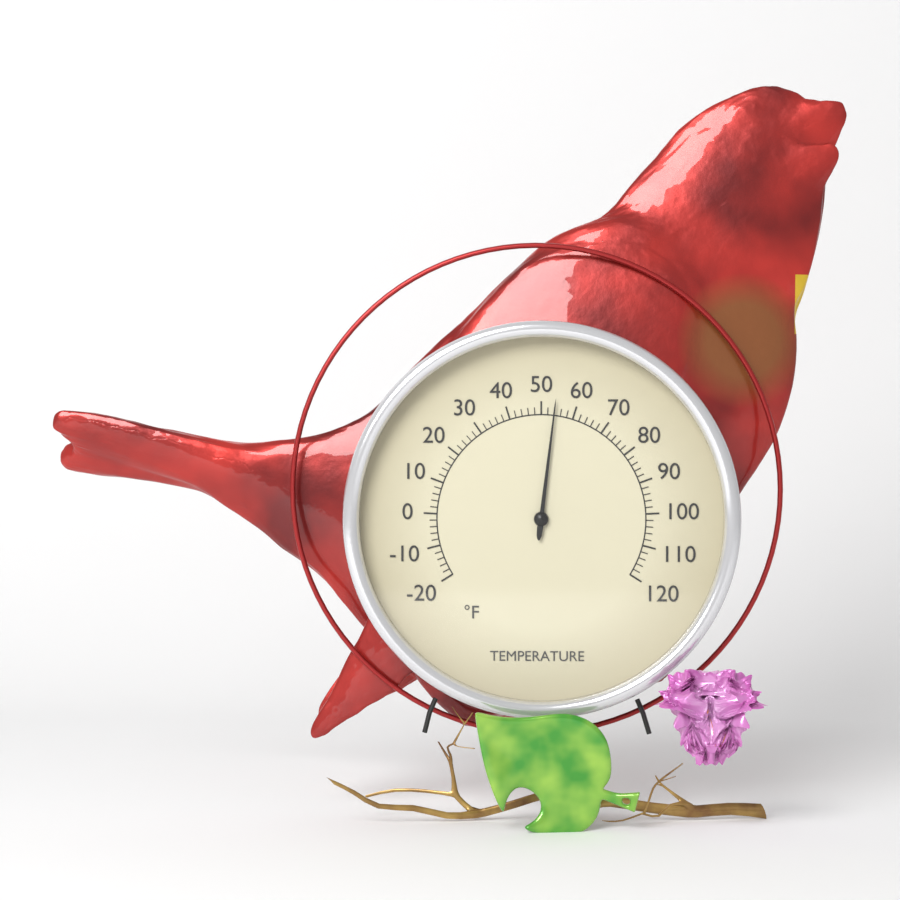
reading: 54 °F
